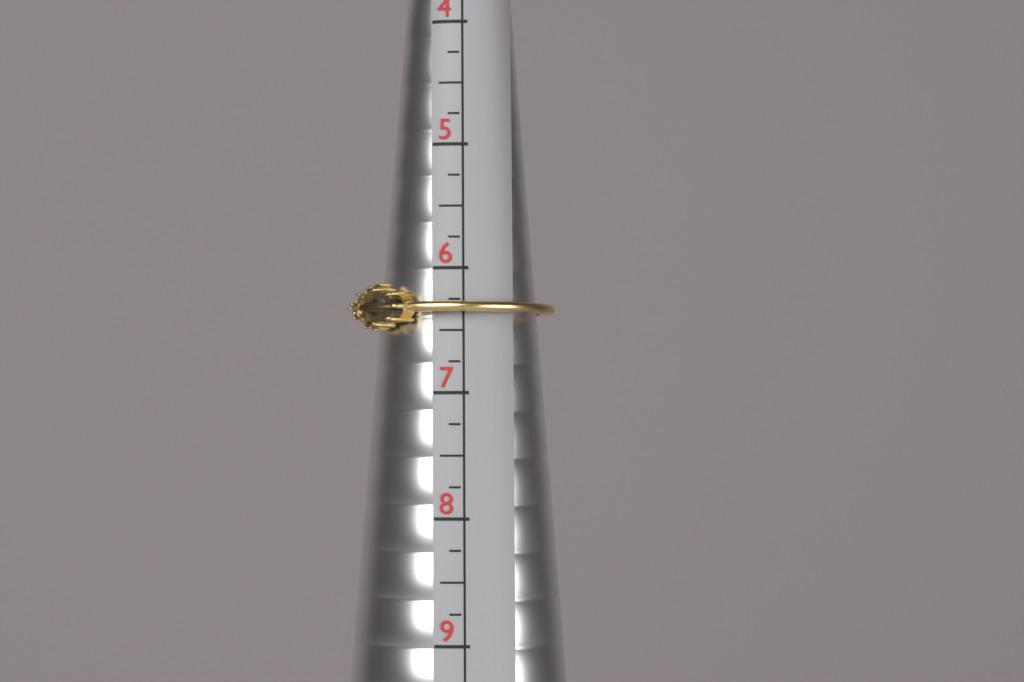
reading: 6.50 (no unit)
